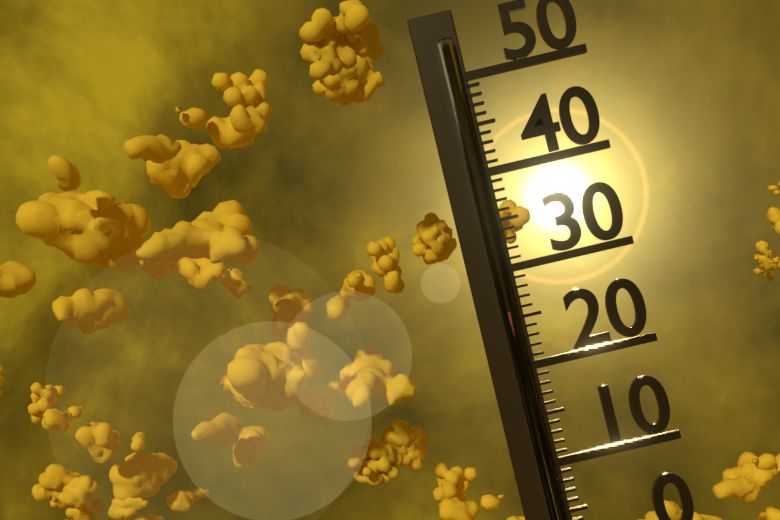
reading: 26 (no unit)
